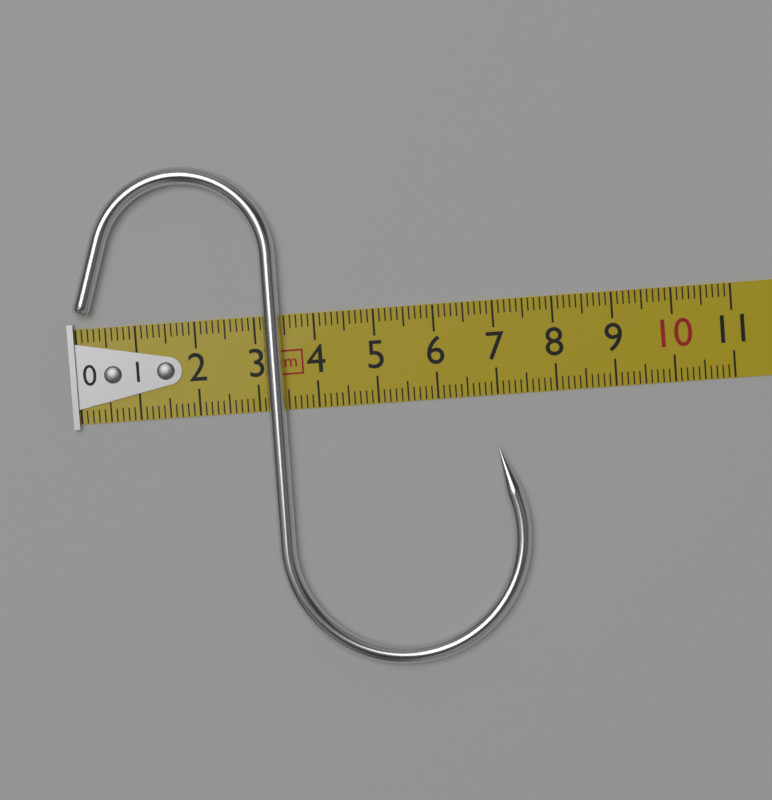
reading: 7.4 cm
